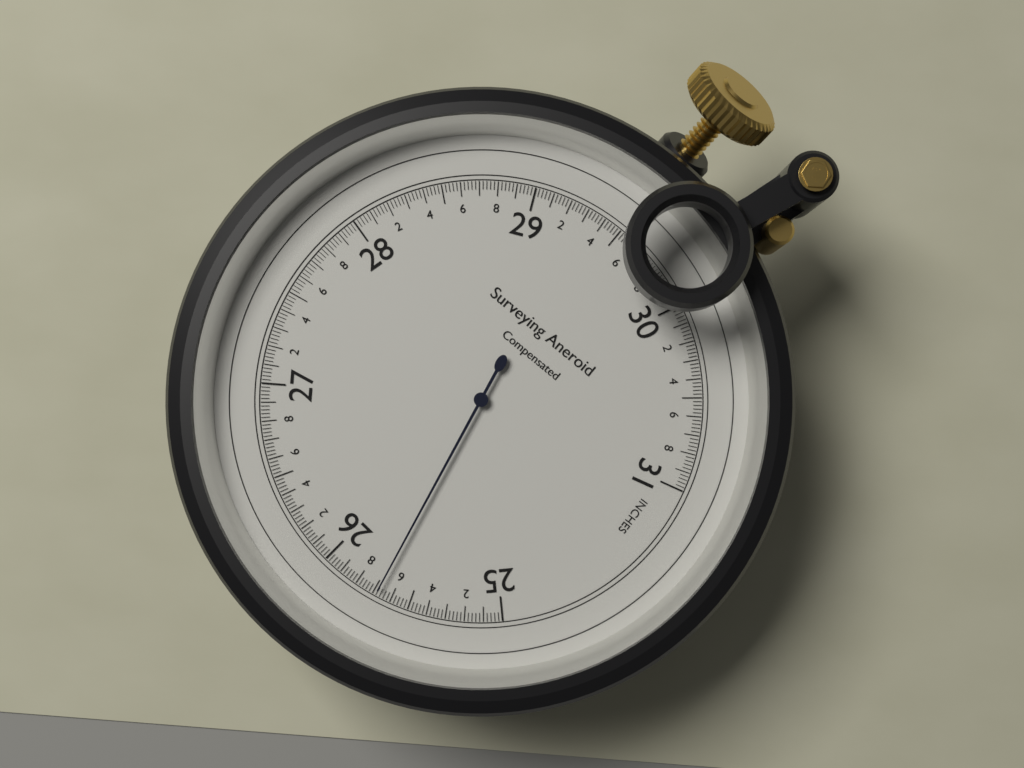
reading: 25.68 inches
